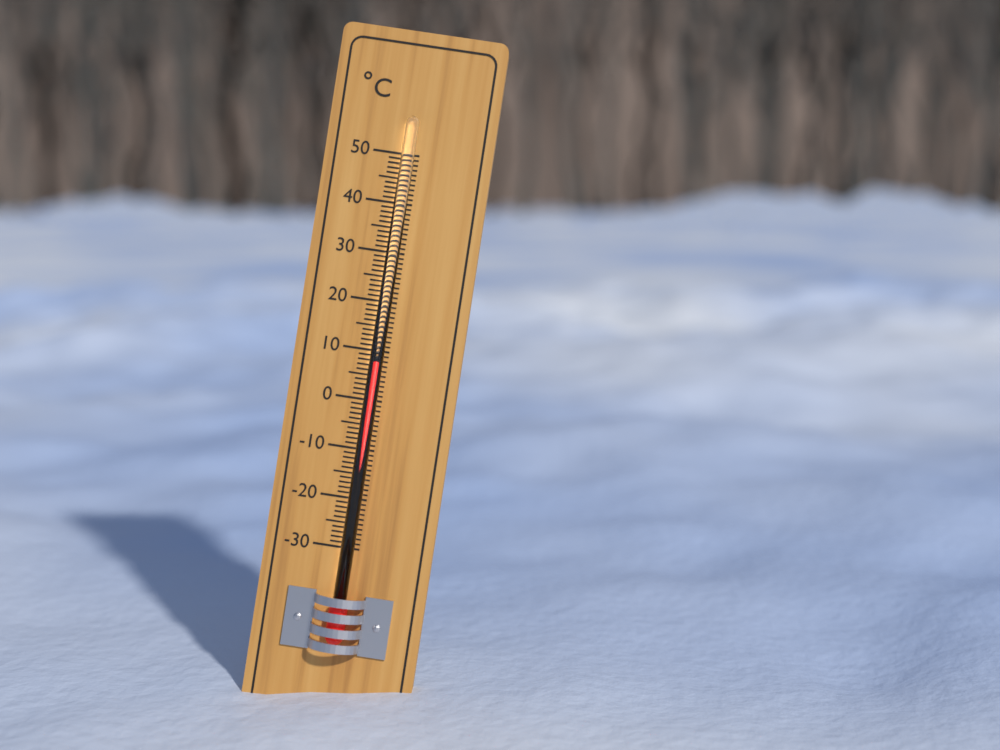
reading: 8 °C
